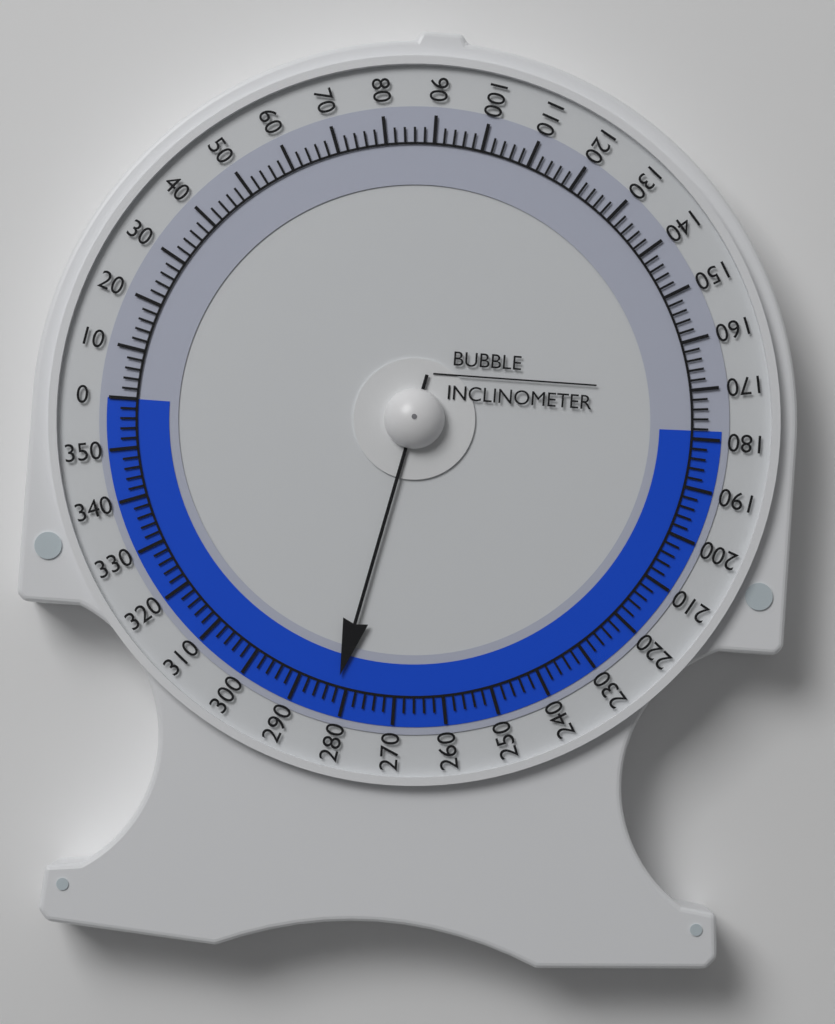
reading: 282 (no unit)
